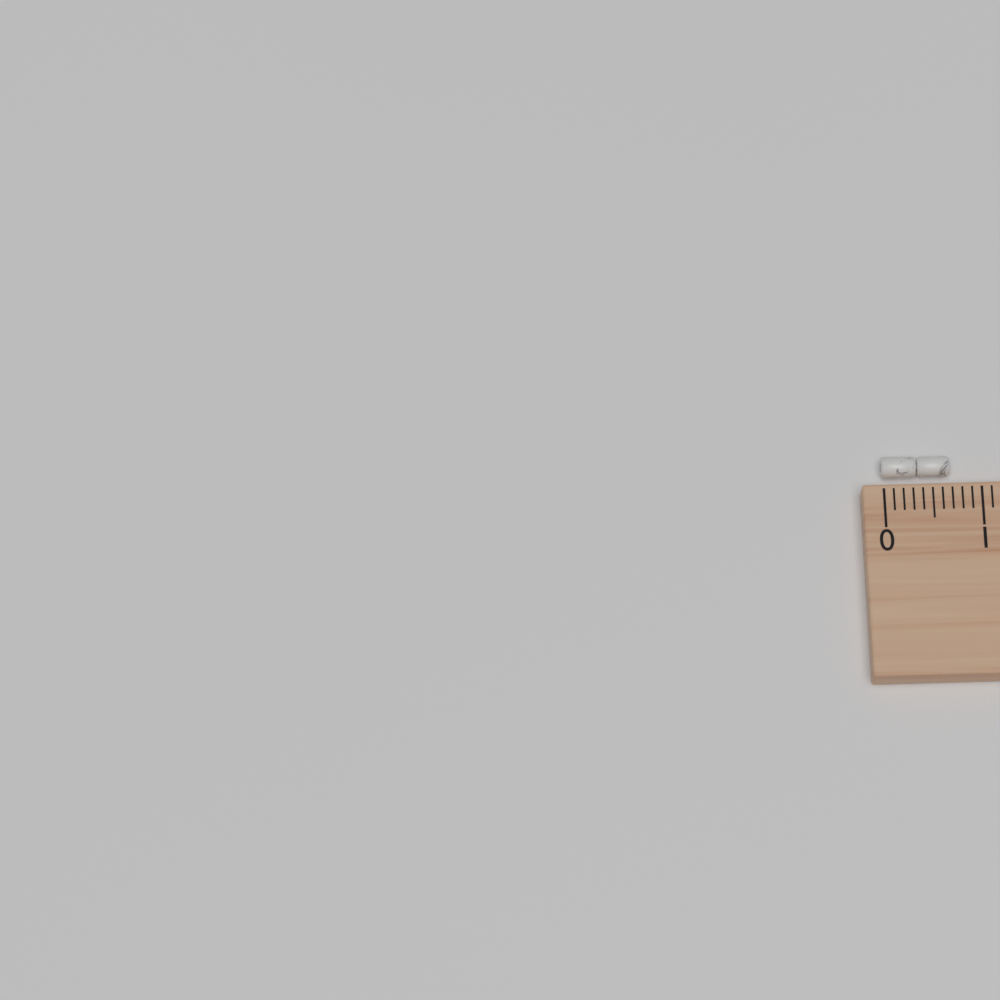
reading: 0.7 cm
